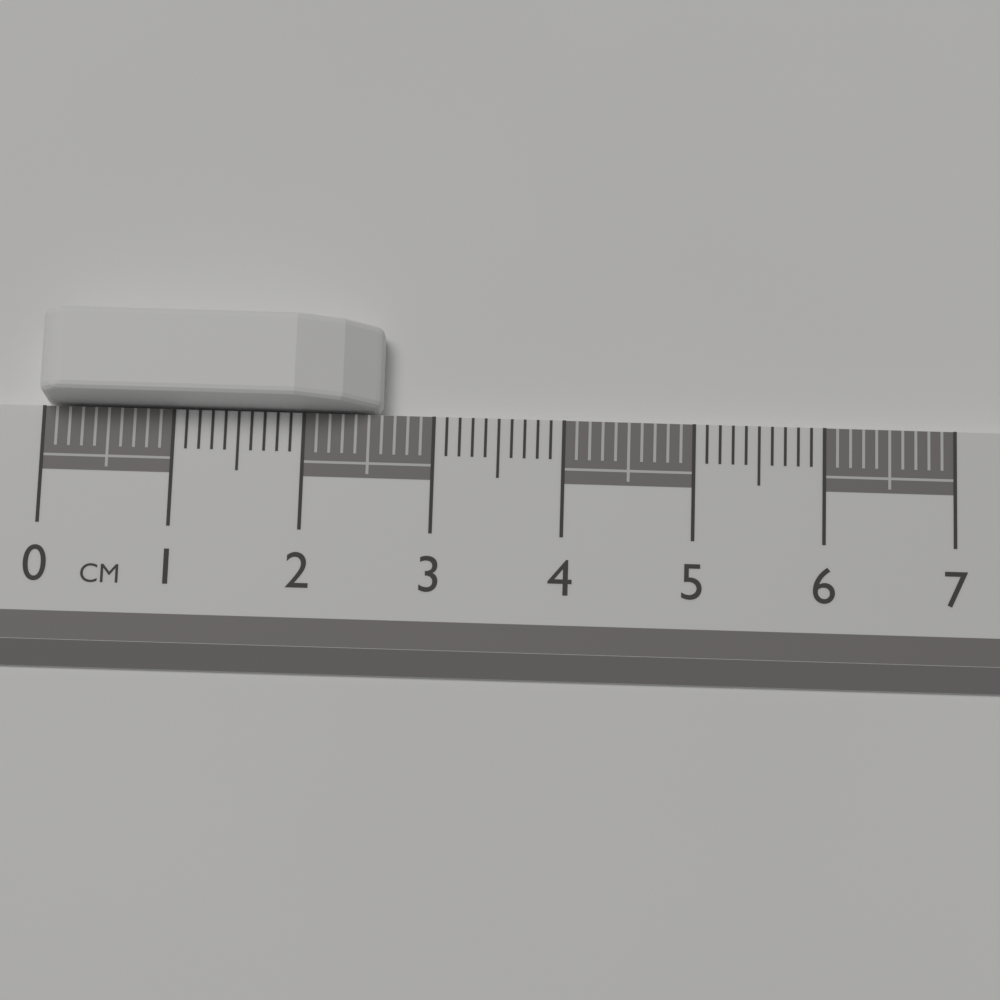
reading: 2.6 cm
